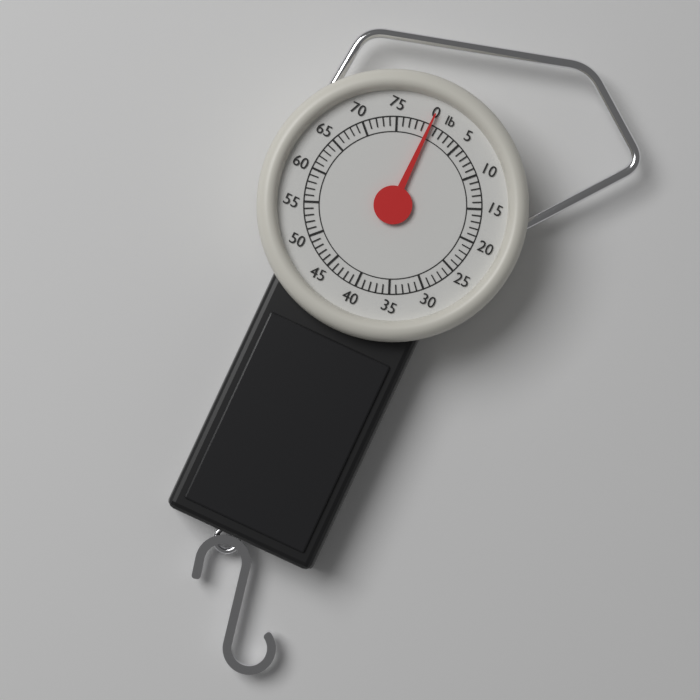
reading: 0 lb
